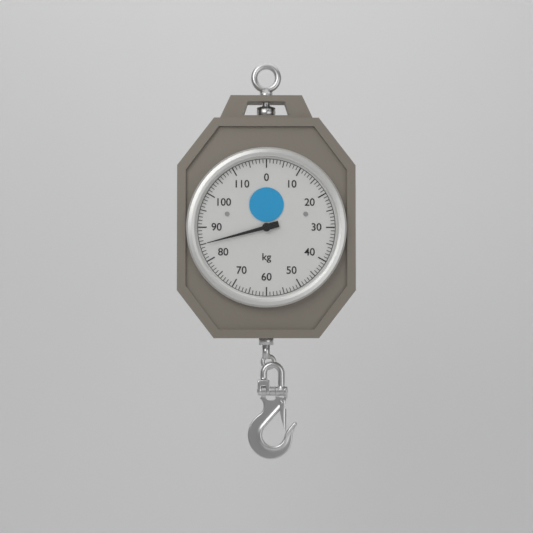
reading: 85 kg
